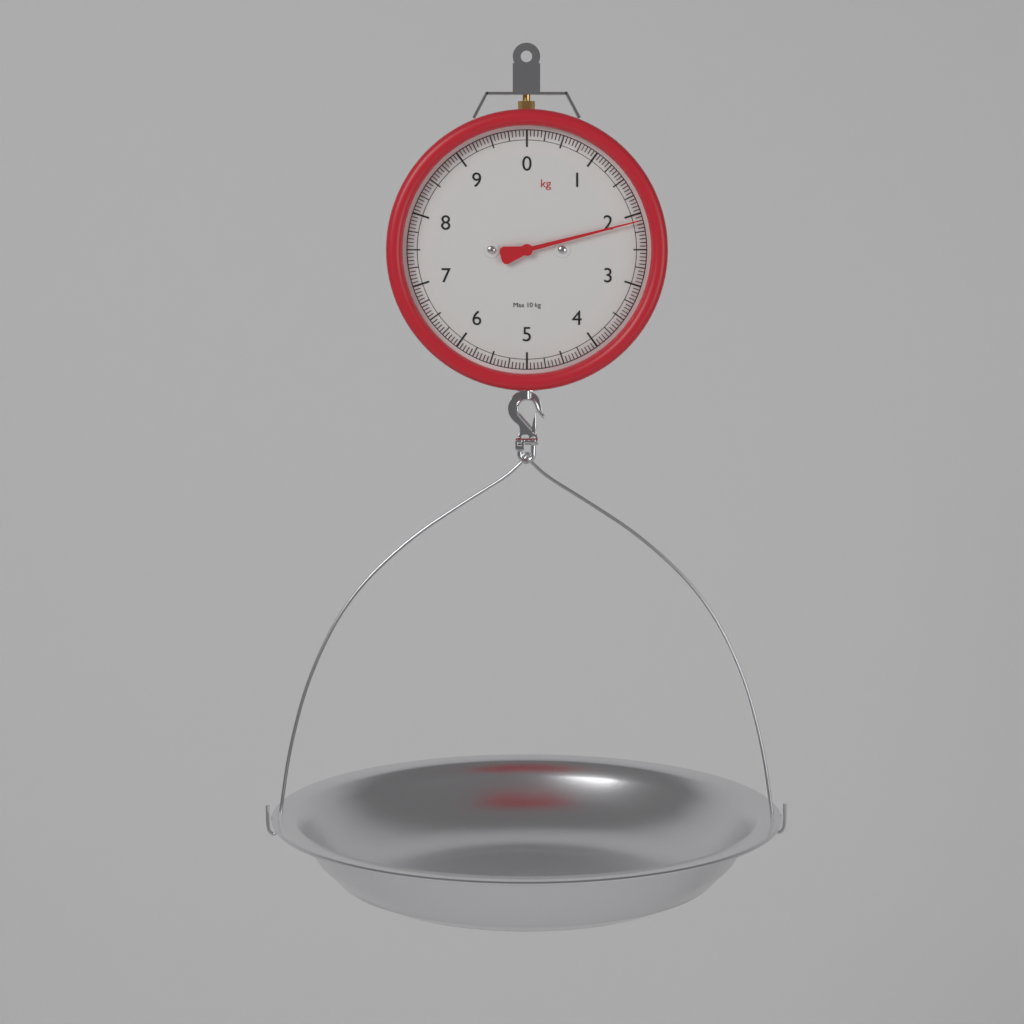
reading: 2.10 kg
